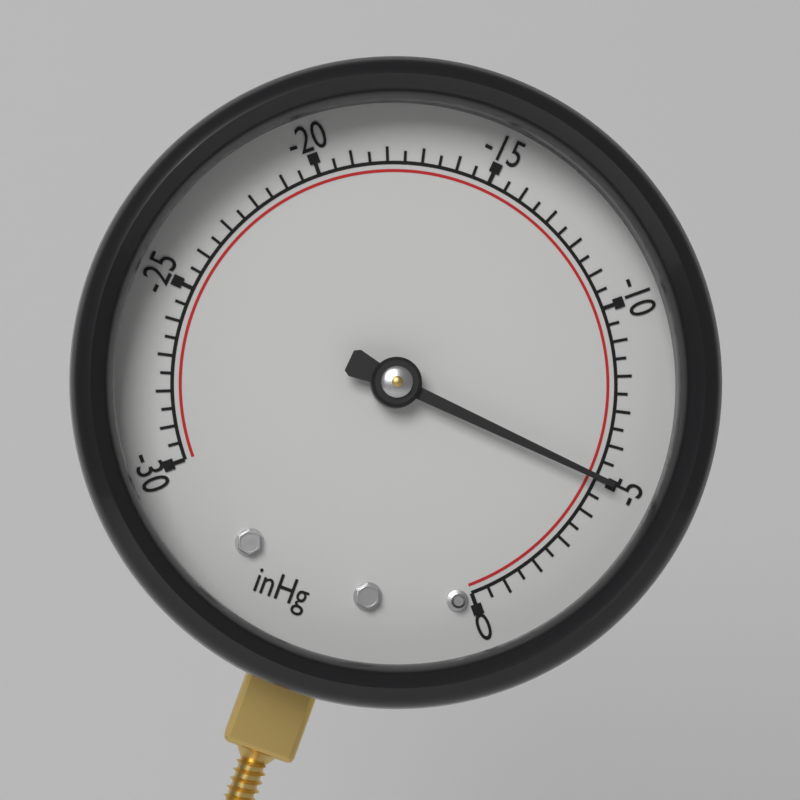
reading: -5.0 inHg
